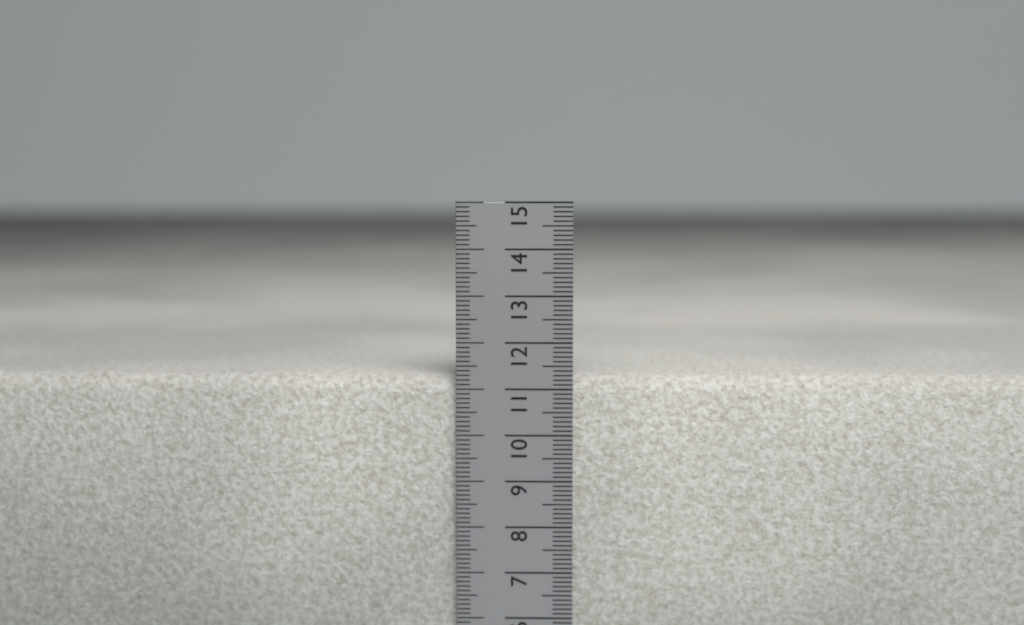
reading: 11.3 cm
